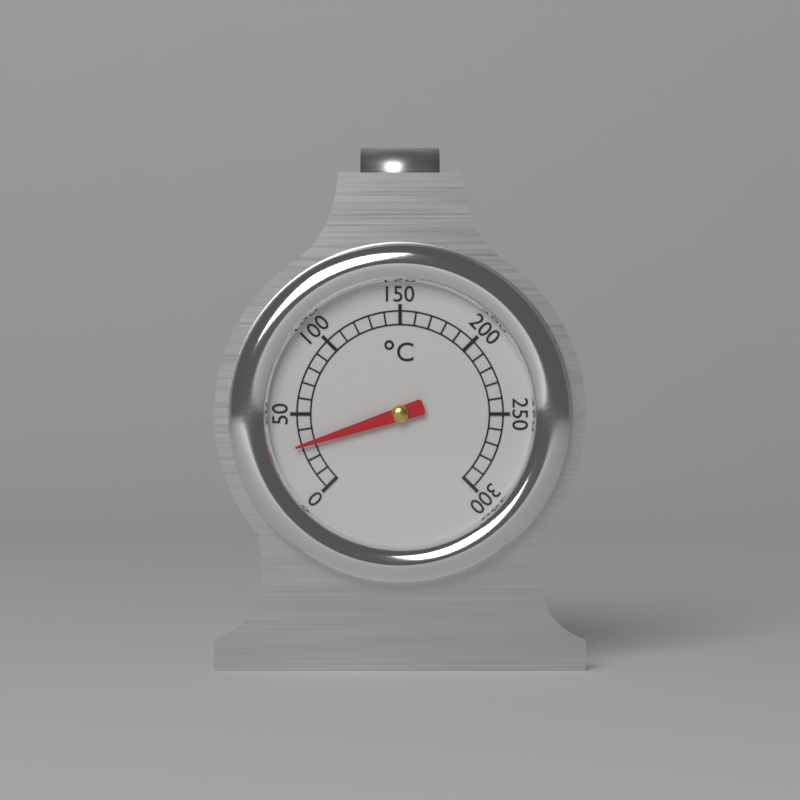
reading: 30 °C
